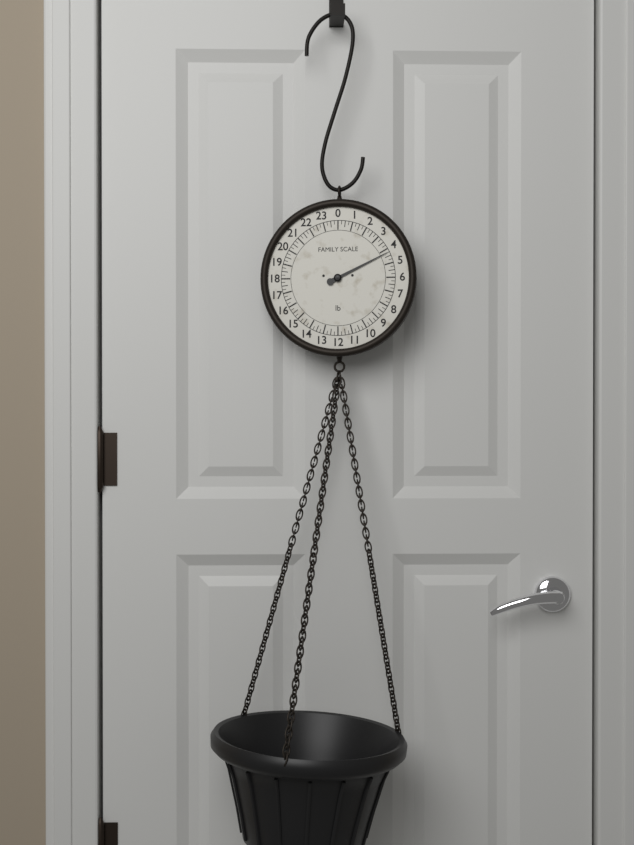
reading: 4.25 lb
